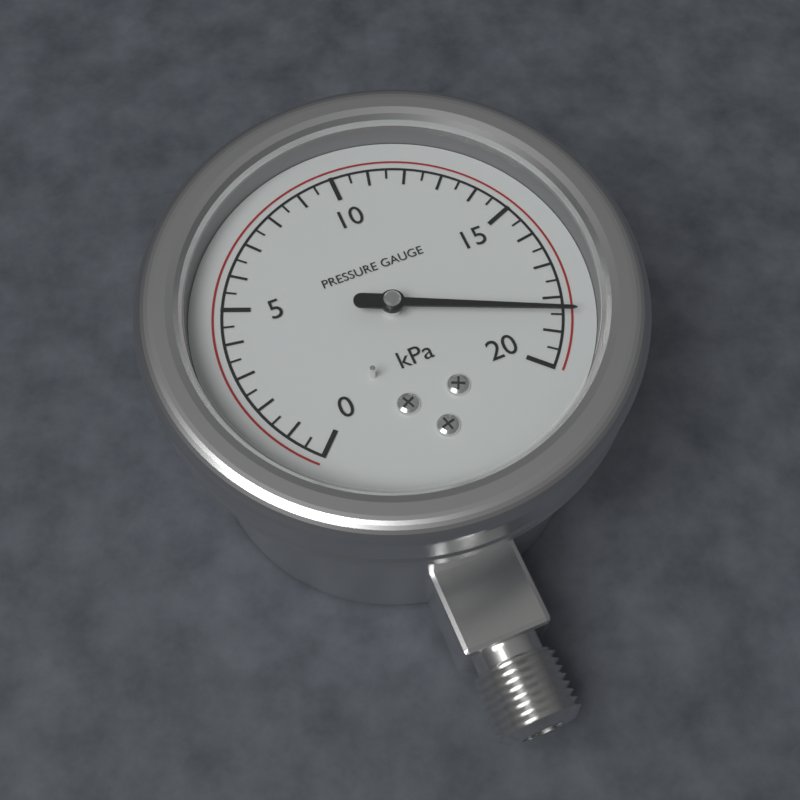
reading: 18.5 kPa
